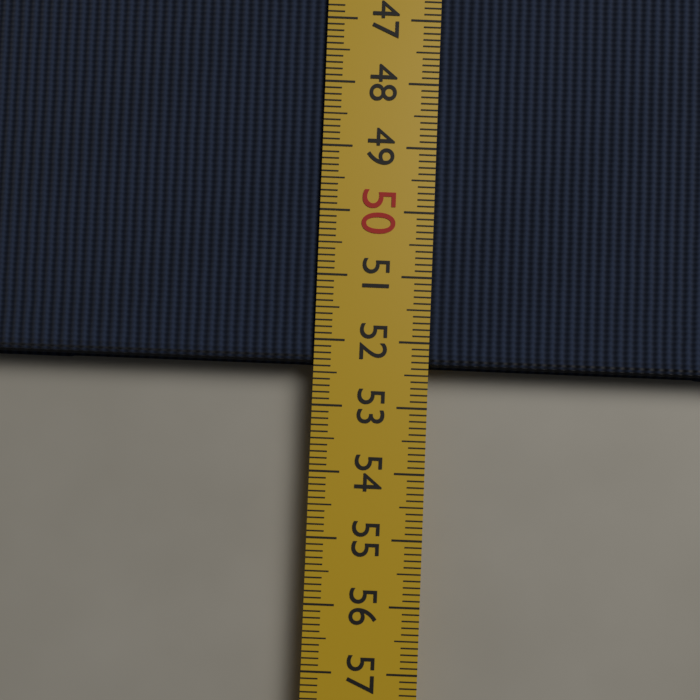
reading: 52.4 cm
